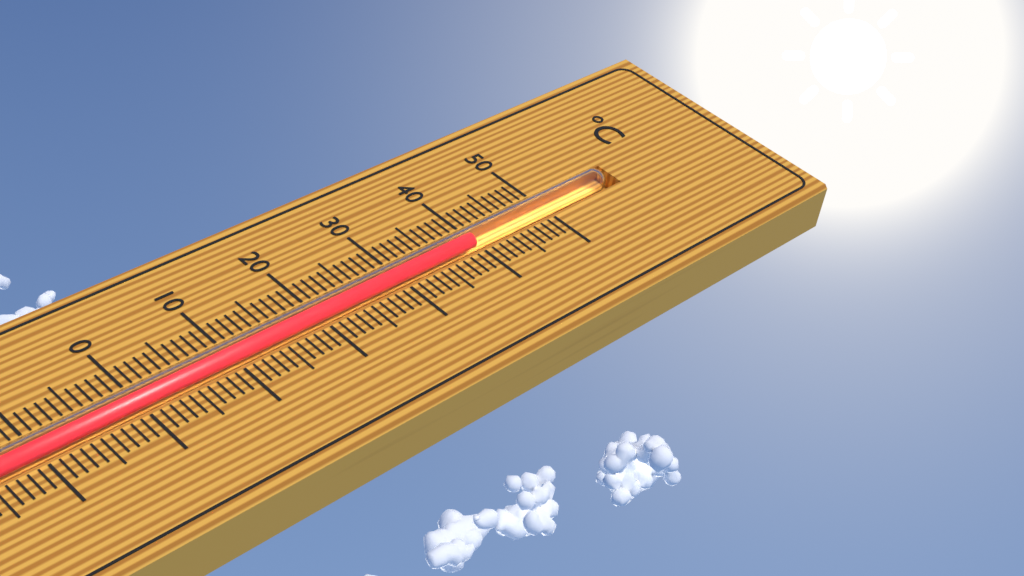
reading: 40 °C
